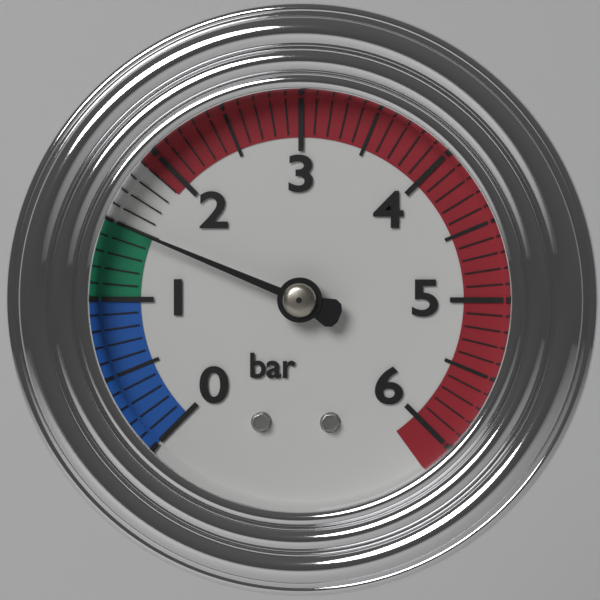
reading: 1.5 bar
